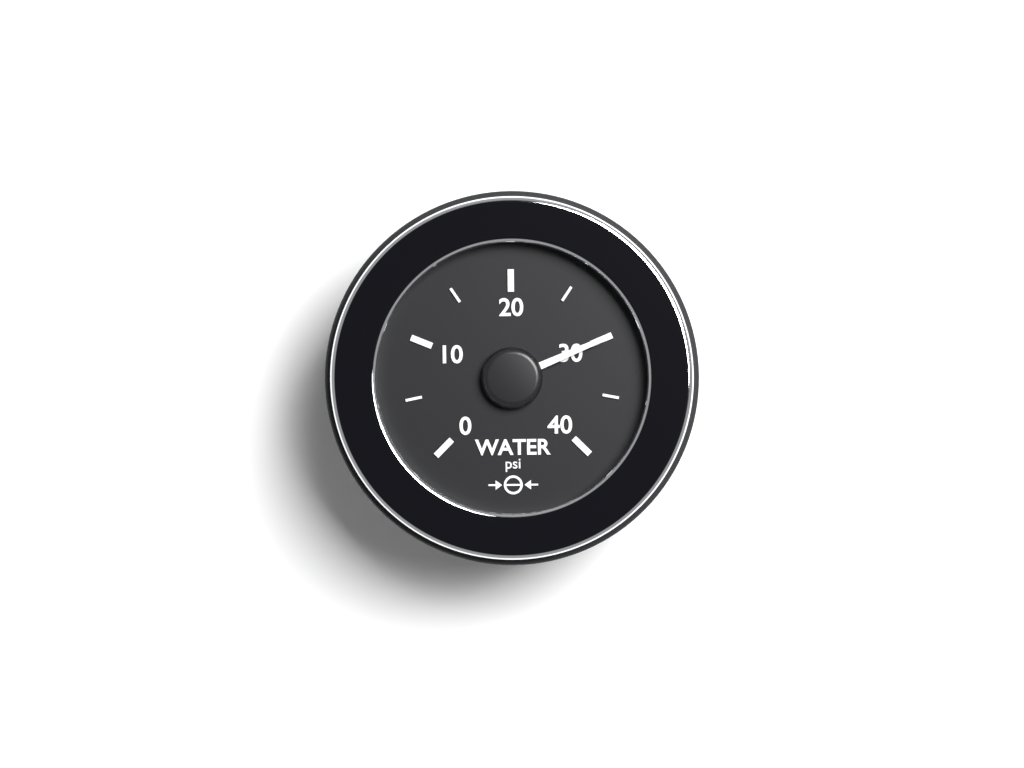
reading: 30 psi
